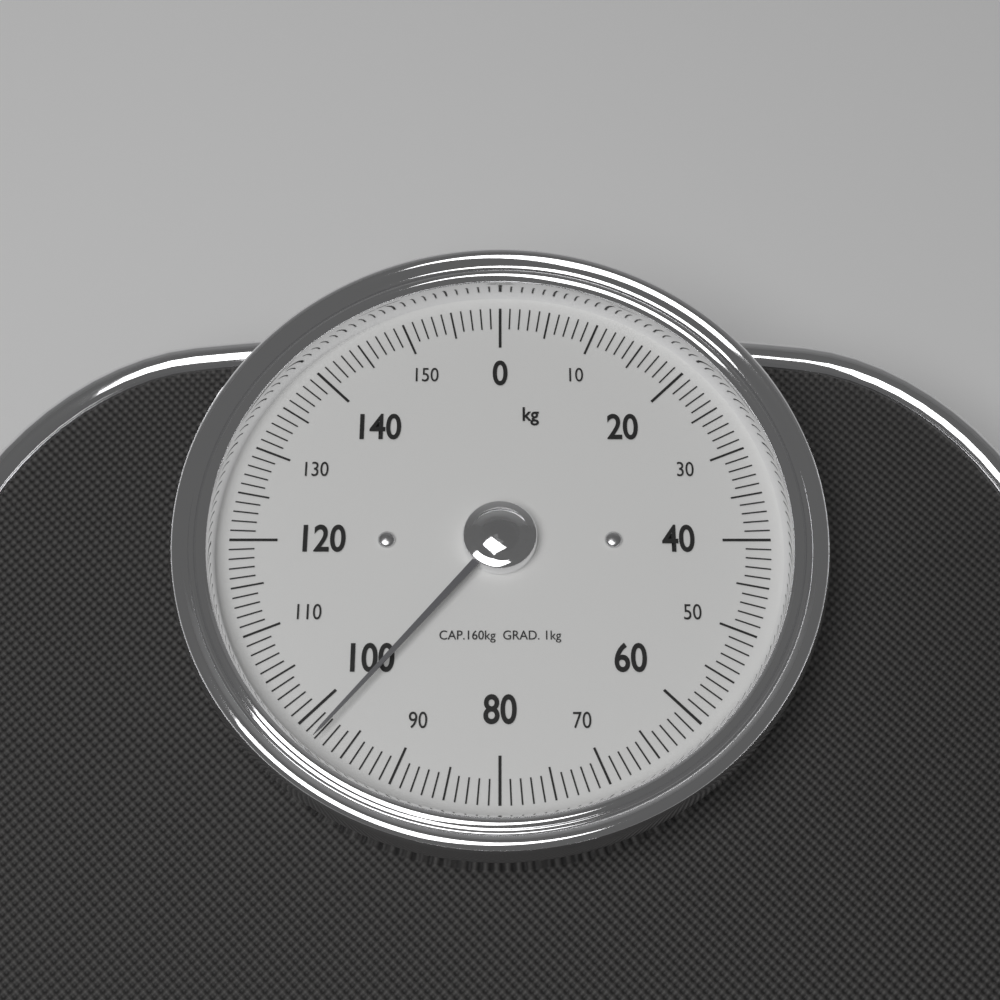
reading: 98 kg
